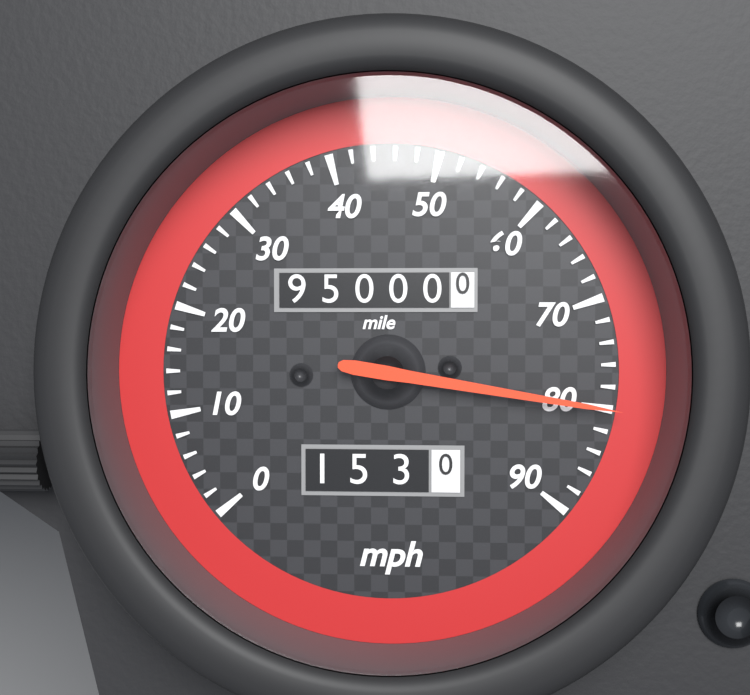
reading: 80 mph
